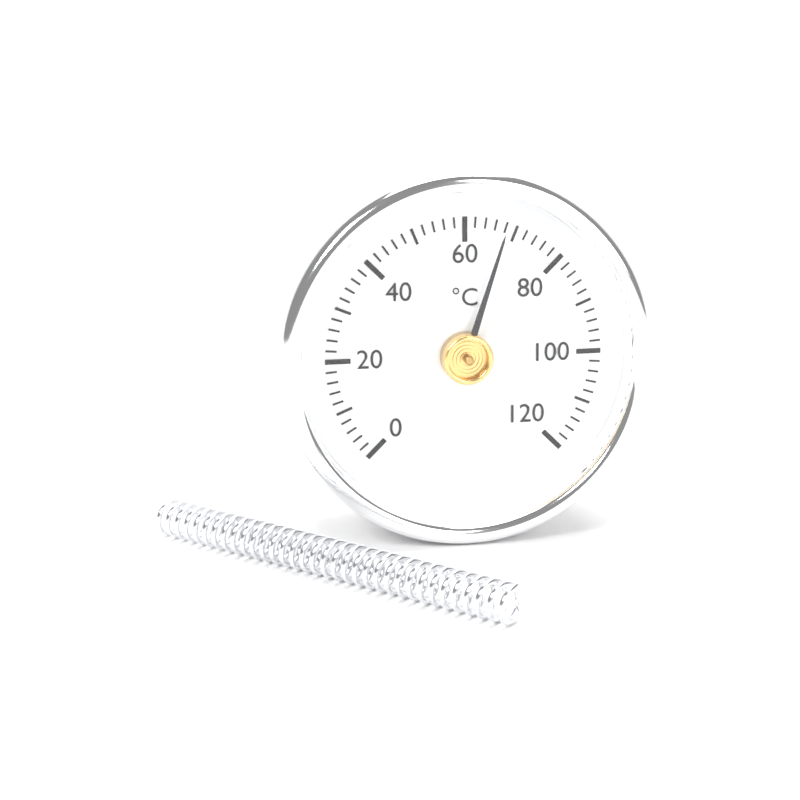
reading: 68 °C
